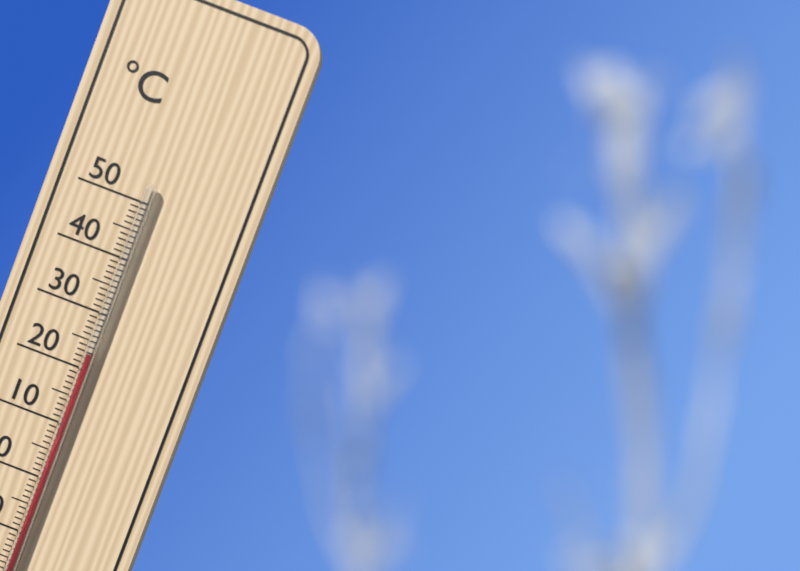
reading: 23 °C
